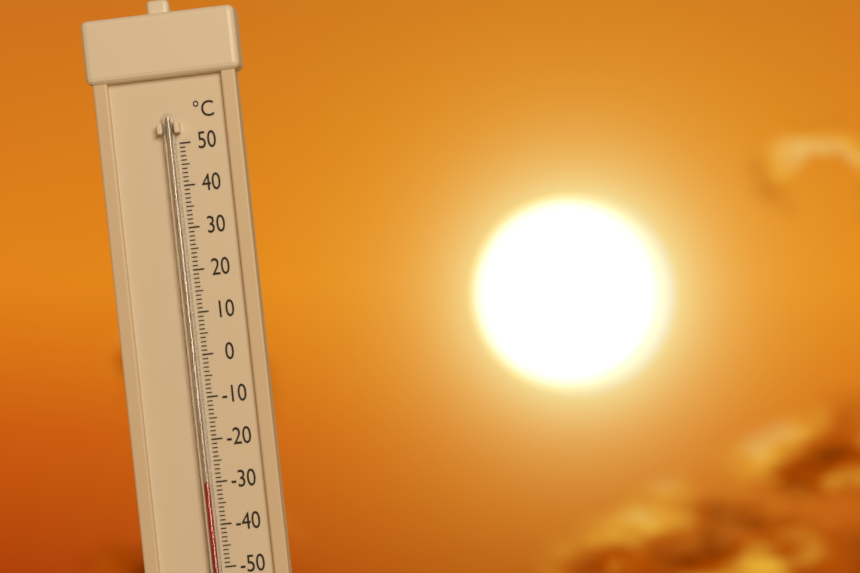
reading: -30 °C
